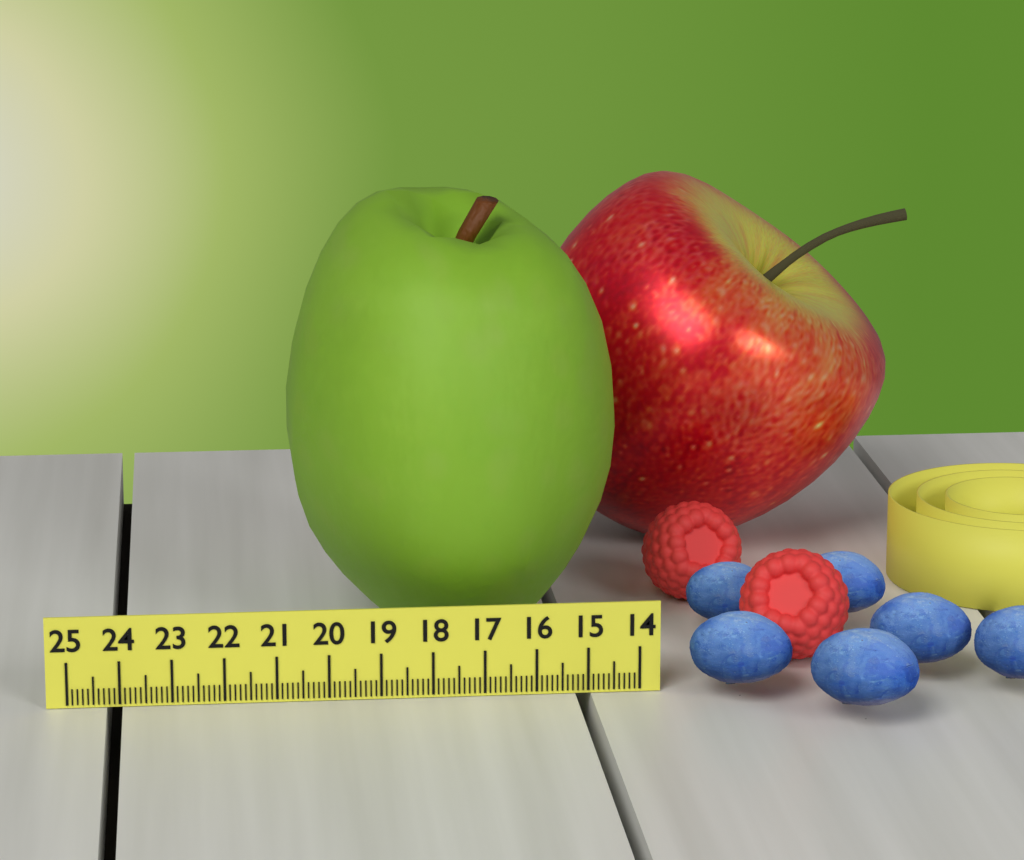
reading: 20.6 (no unit)
